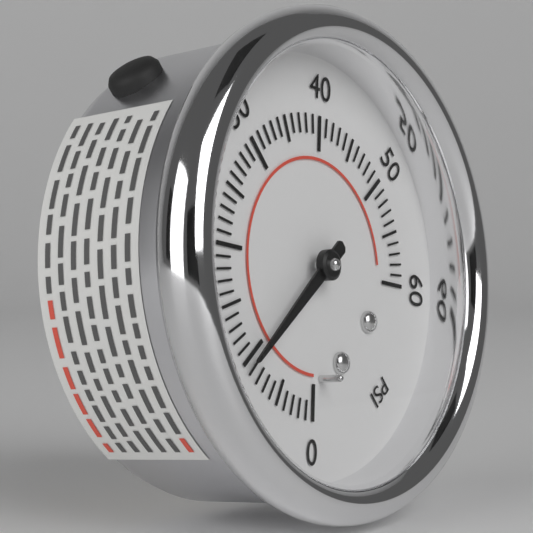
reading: 10 psi
